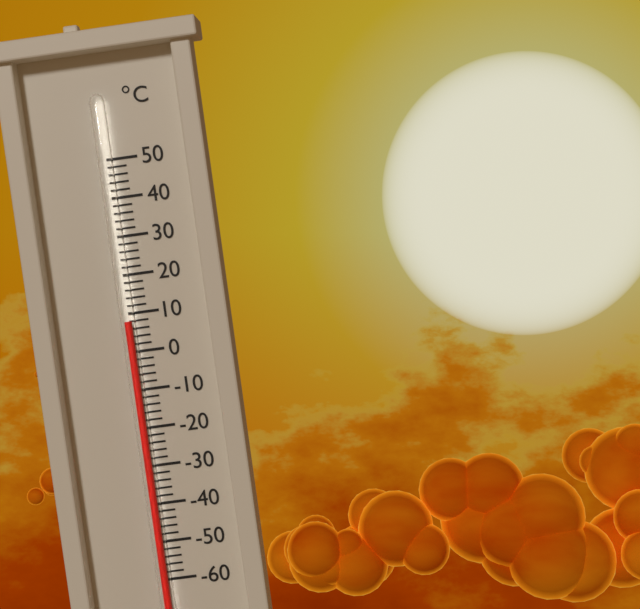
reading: 8 °C
